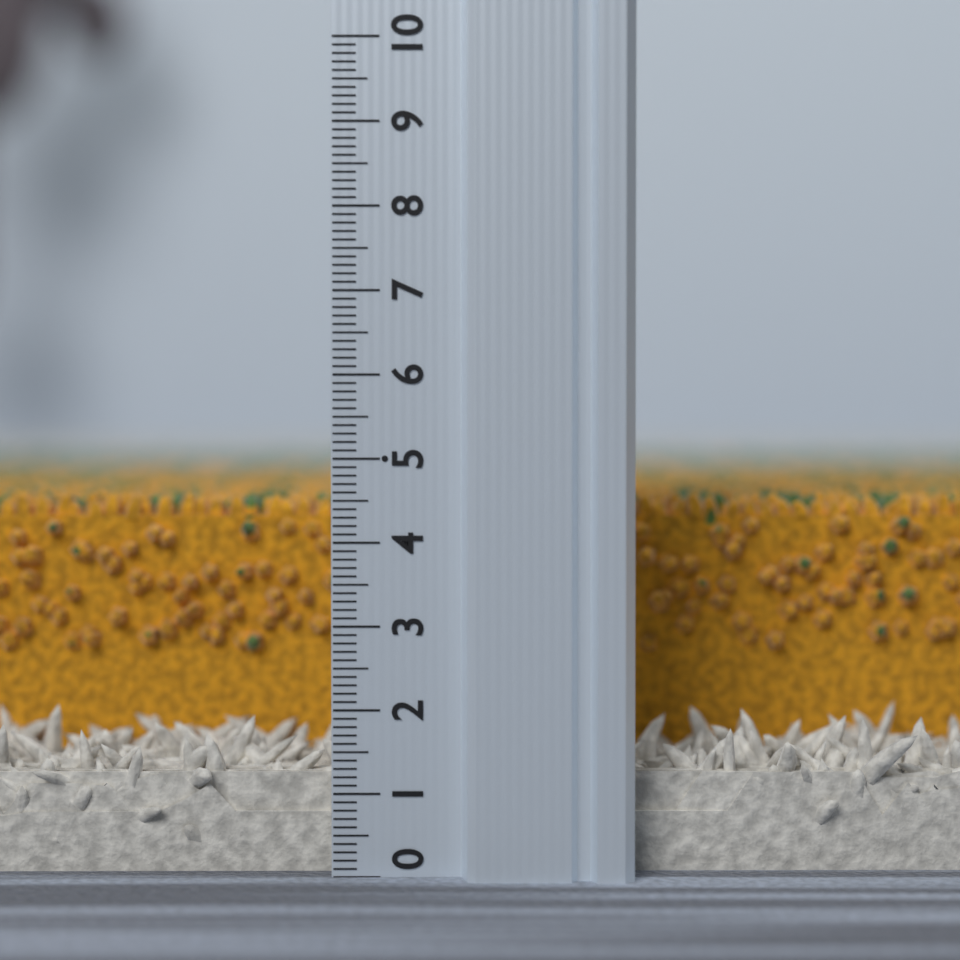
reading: 4.5 (no unit)
